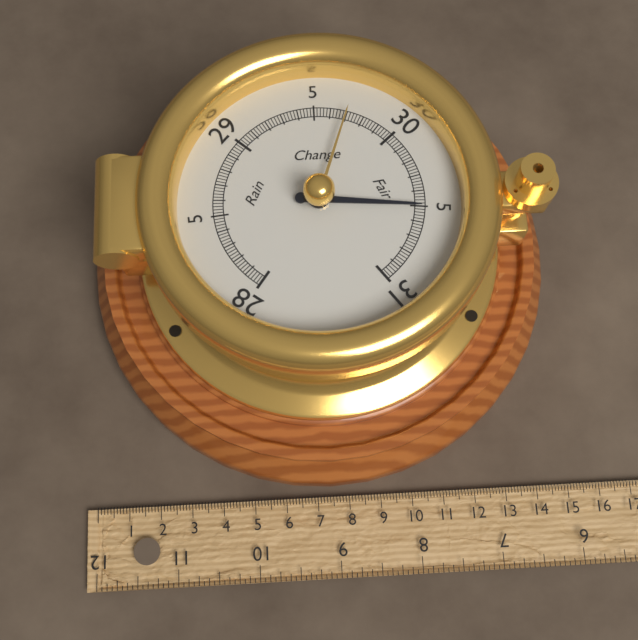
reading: 30.50 inHg
